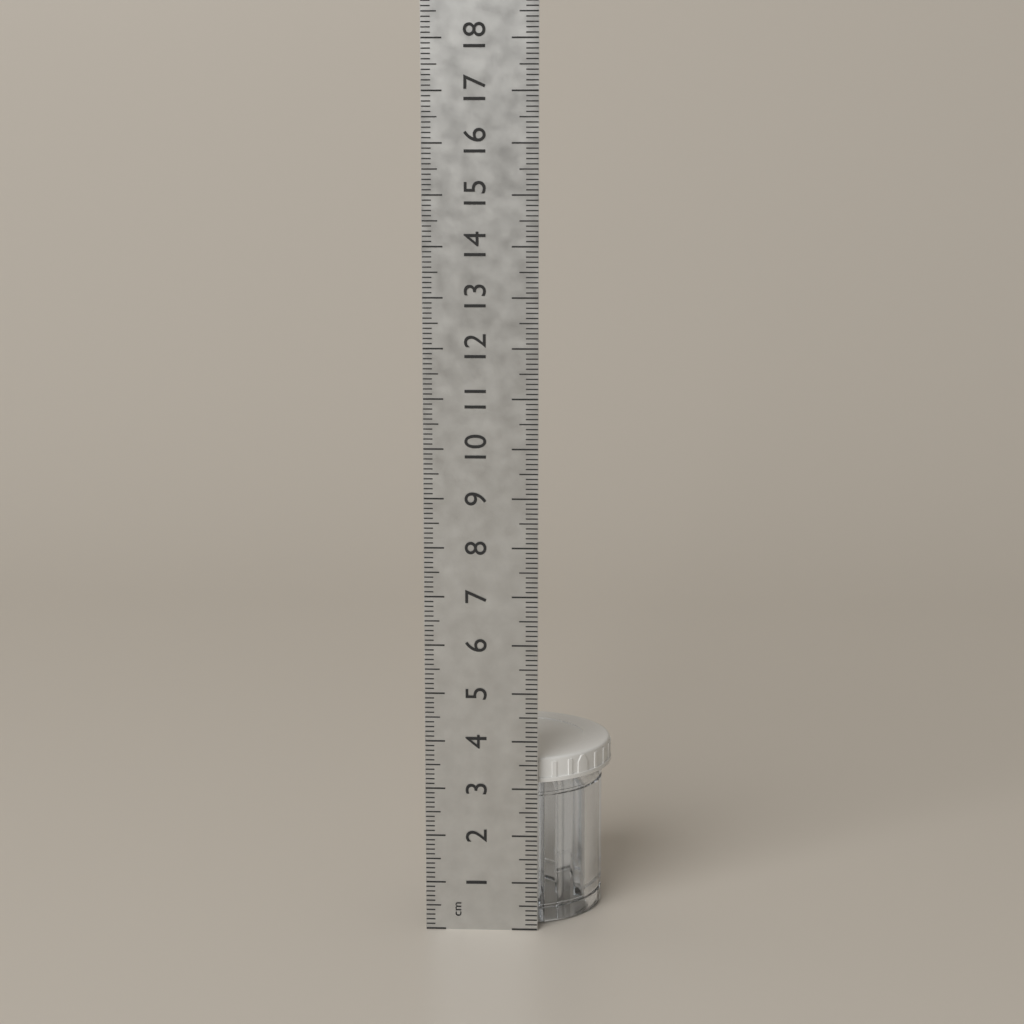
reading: 3.6 cm
